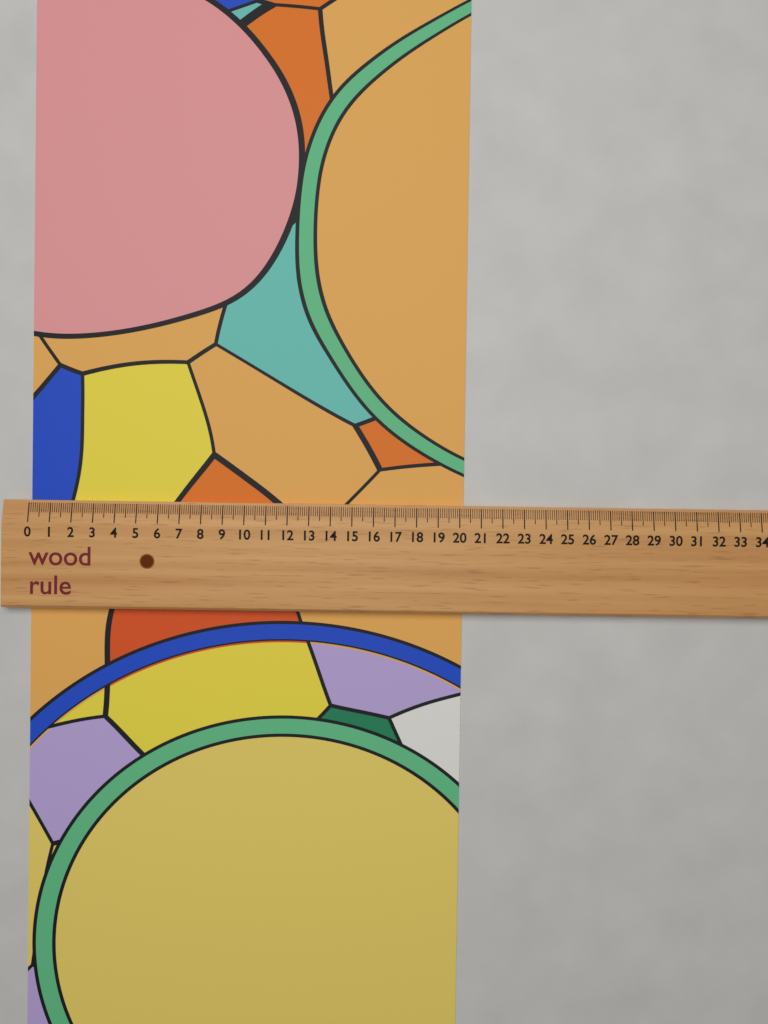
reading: 20.2 (no unit)
